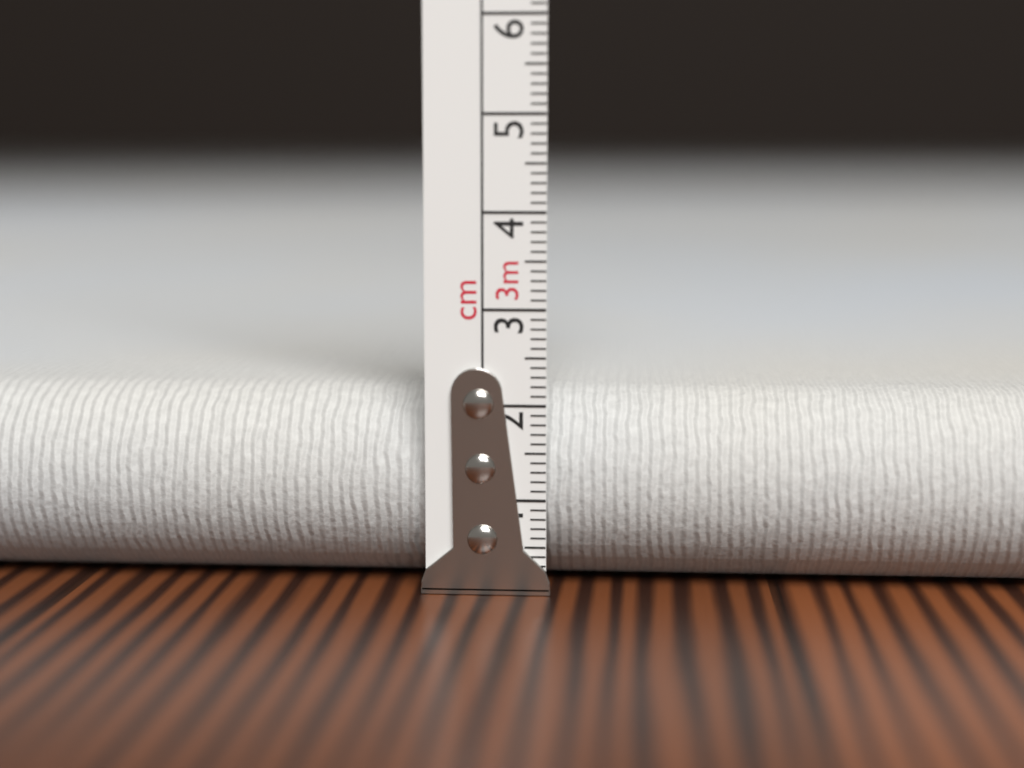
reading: 2.1 cm
